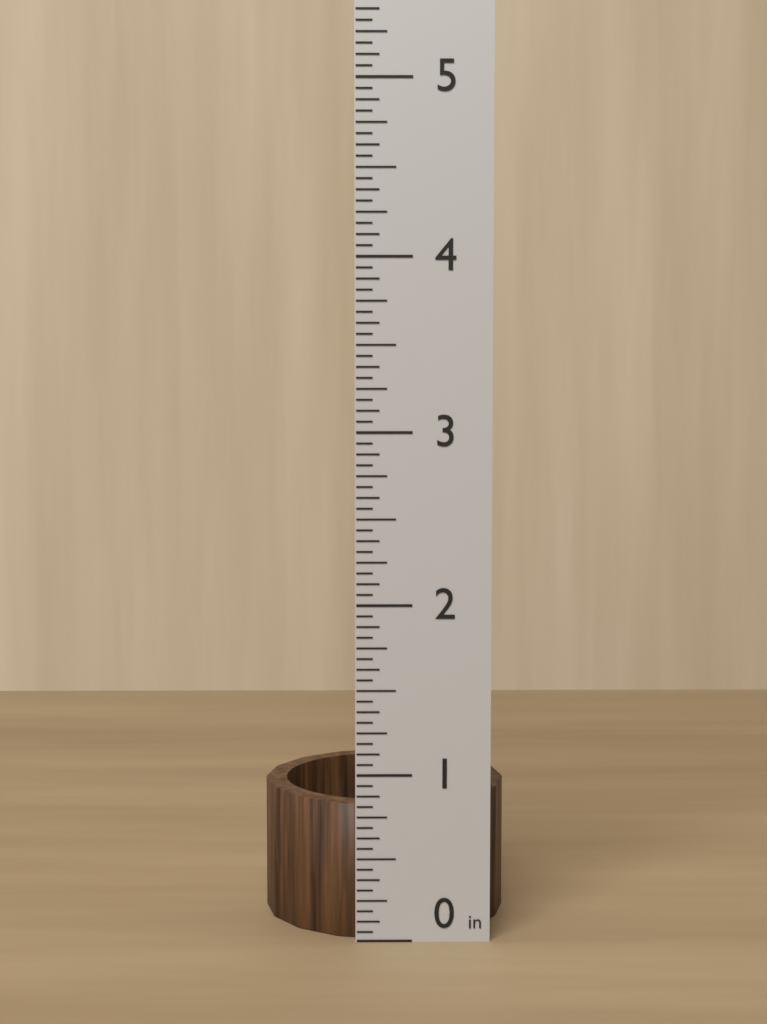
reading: 0.8125 in
